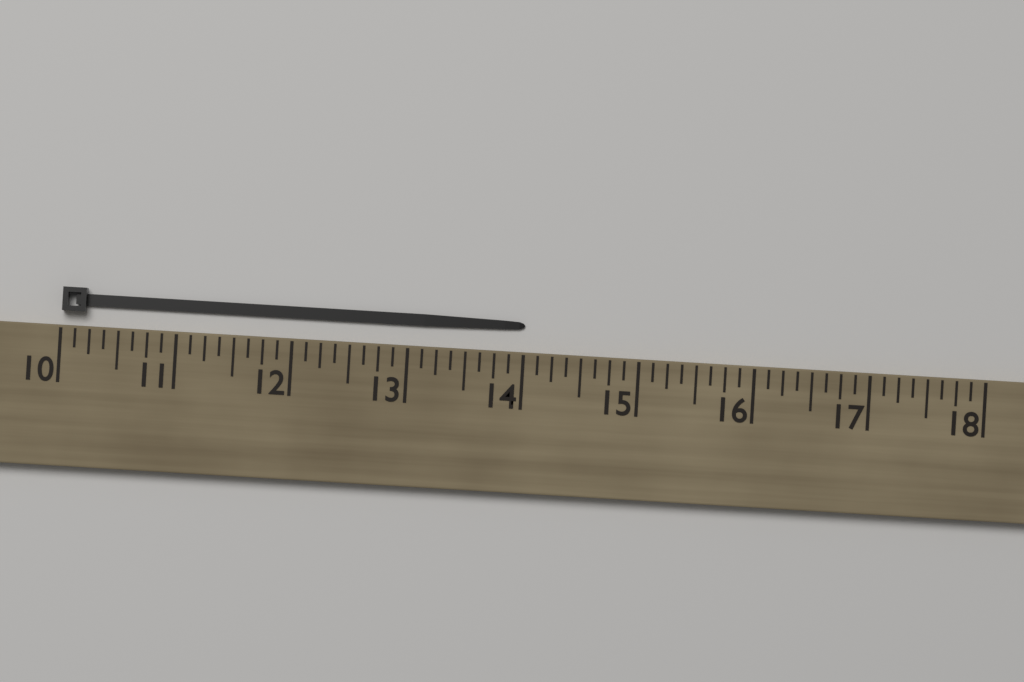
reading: 14.000 (no unit)
